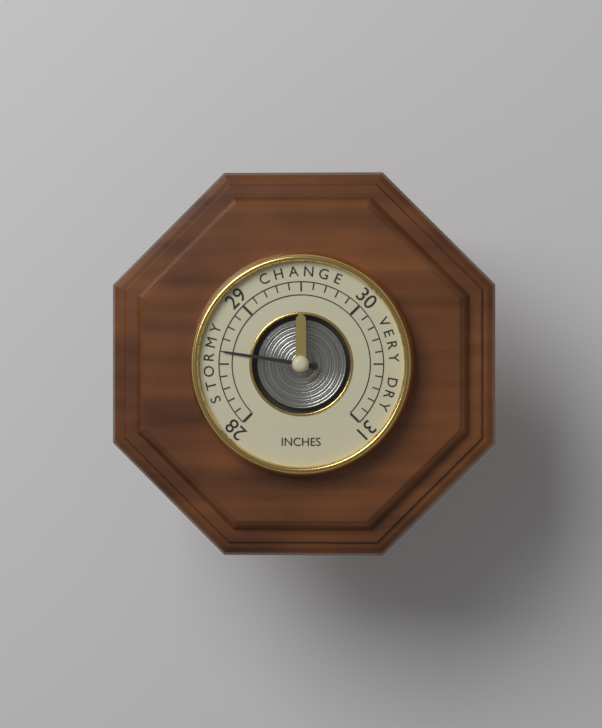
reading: 28.6 inches
